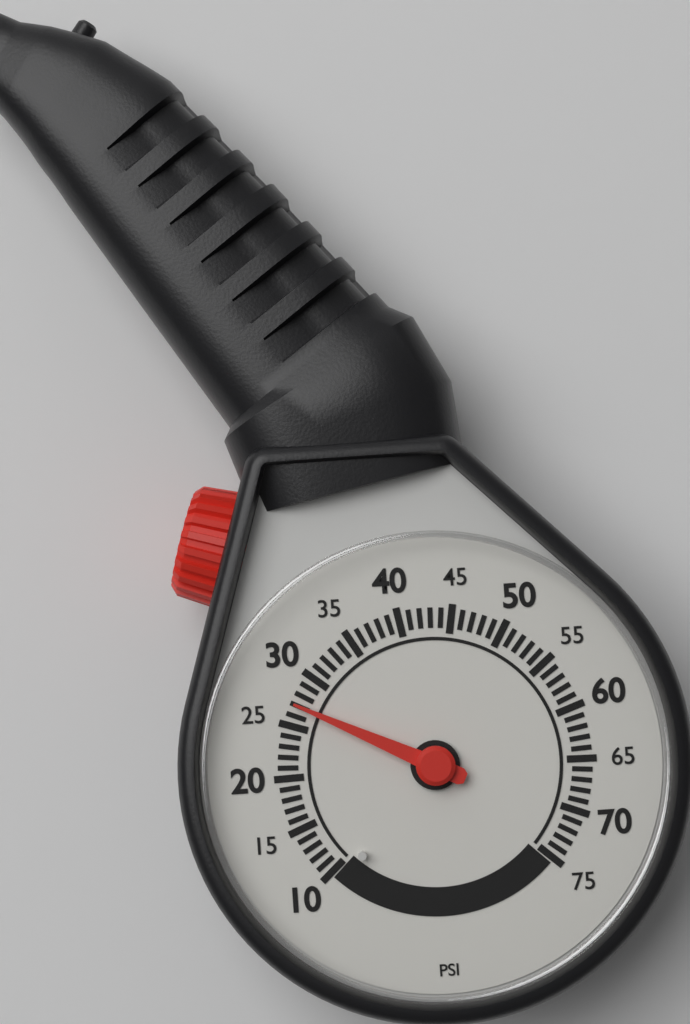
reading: 27 psi
